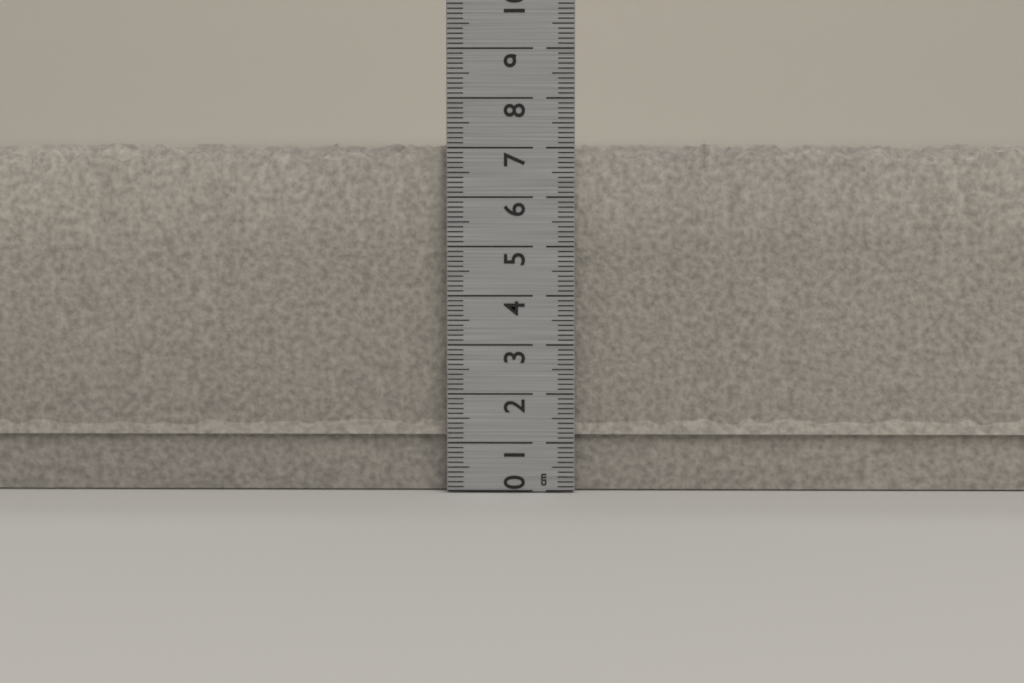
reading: 7.2 cm
